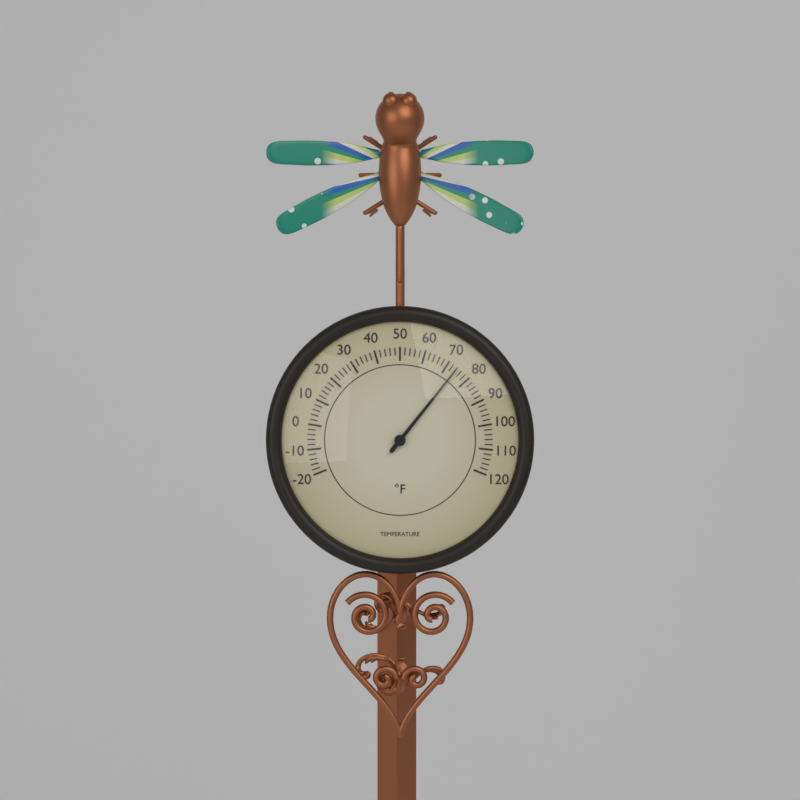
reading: 74 °F
